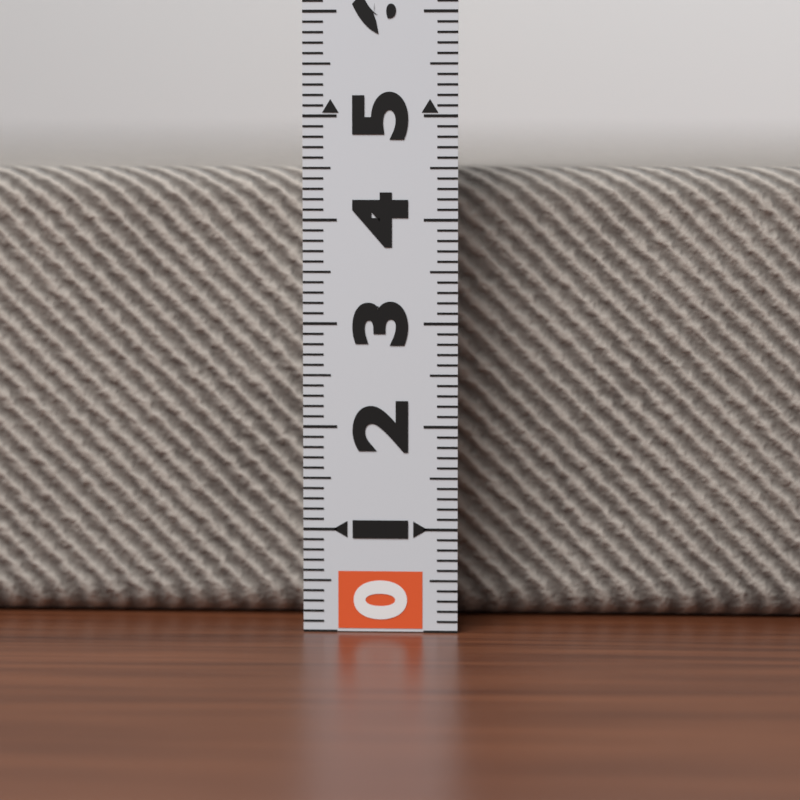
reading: 4.5 (no unit)
